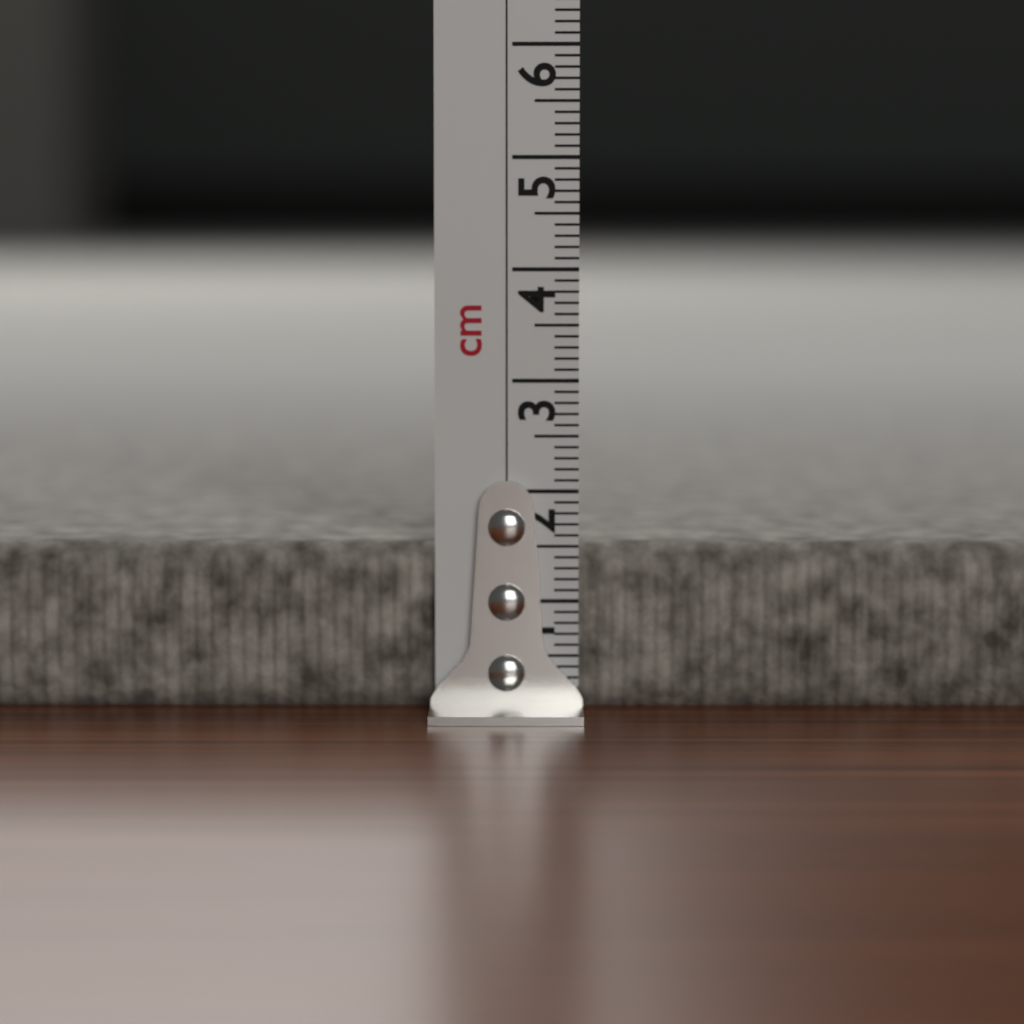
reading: 1.5 cm
